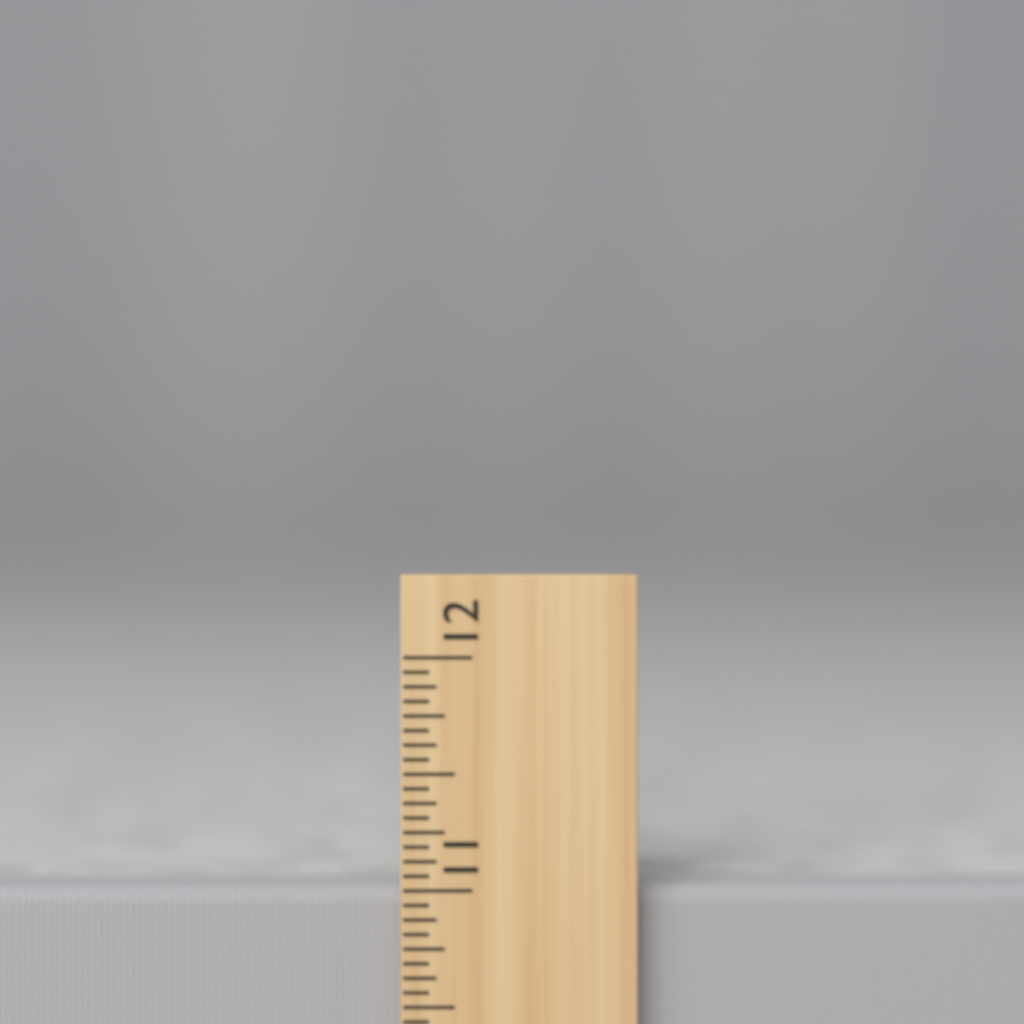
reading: 11.0000 inch
